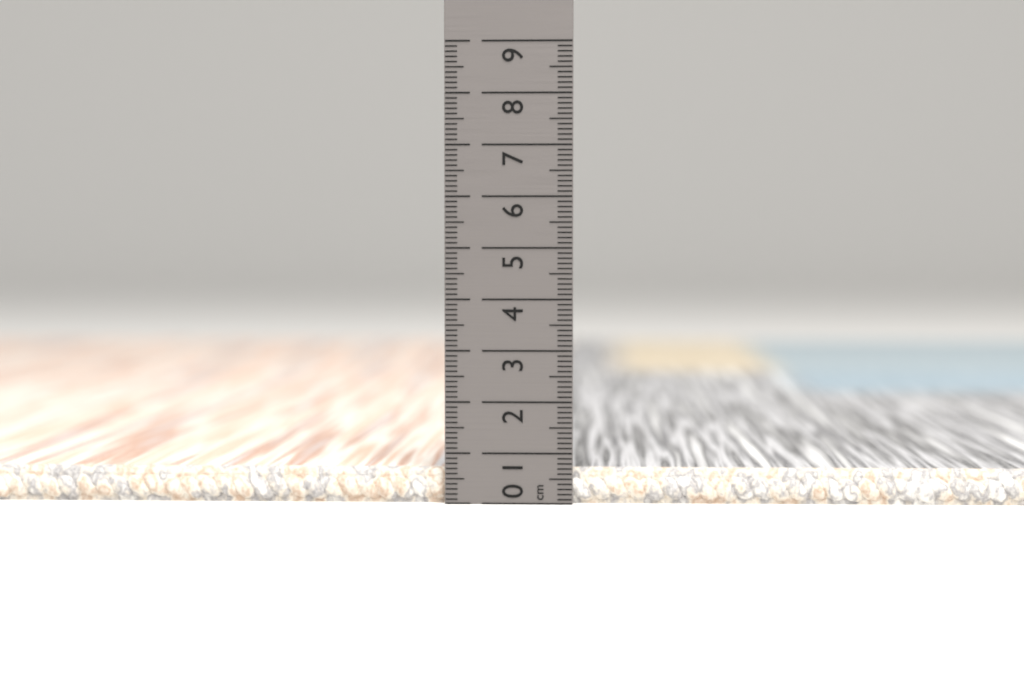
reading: 0.7 cm
